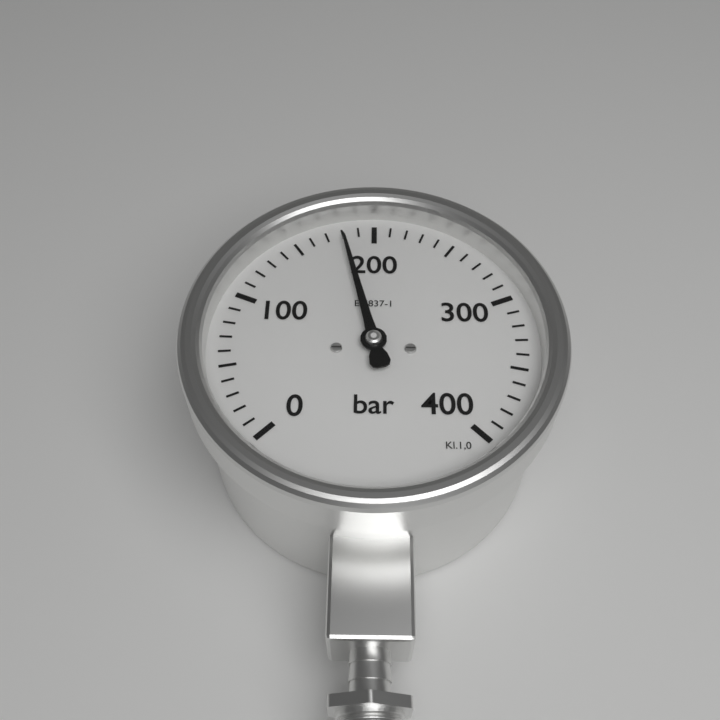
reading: 180 bar
